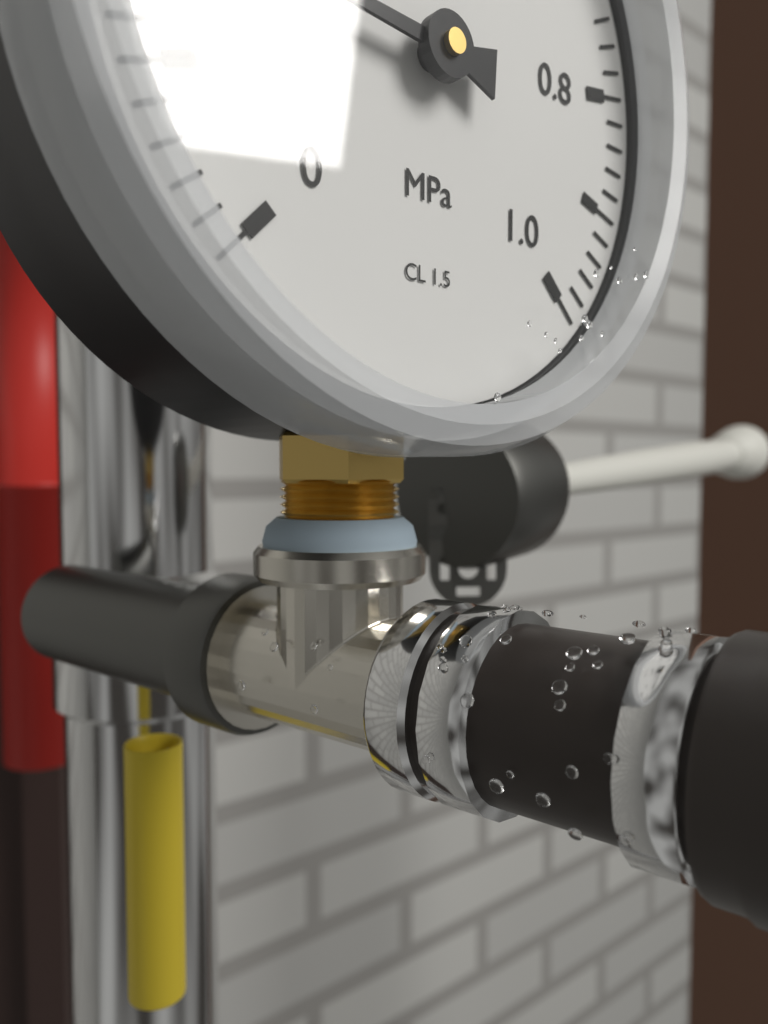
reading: 0.18 MPa
